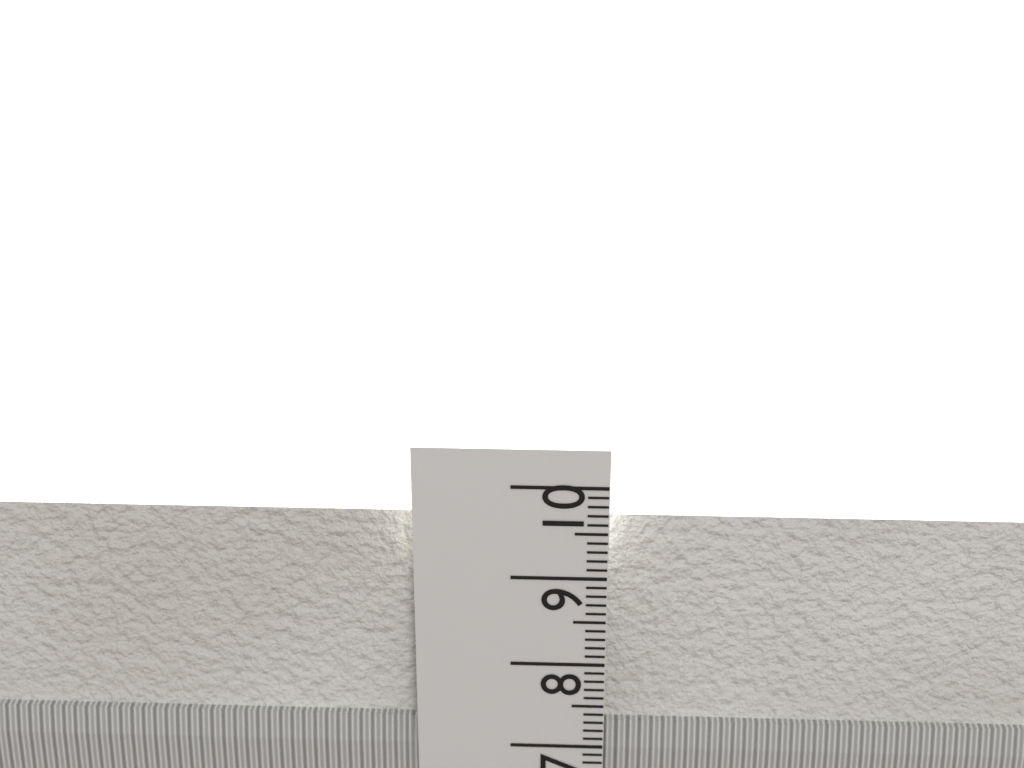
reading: 9.6 cm
